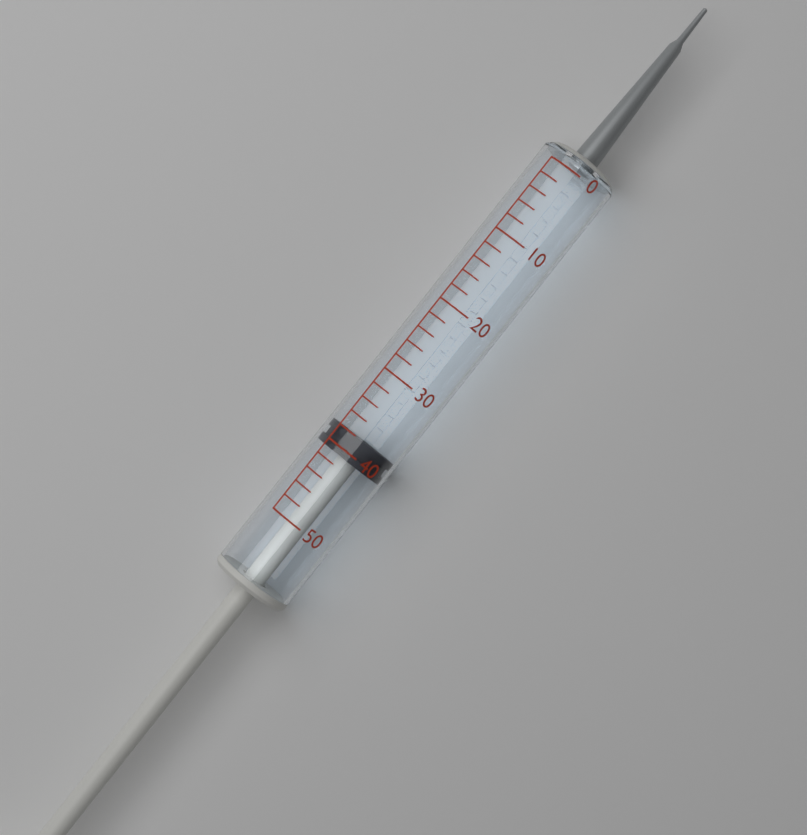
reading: 38 (no unit)
